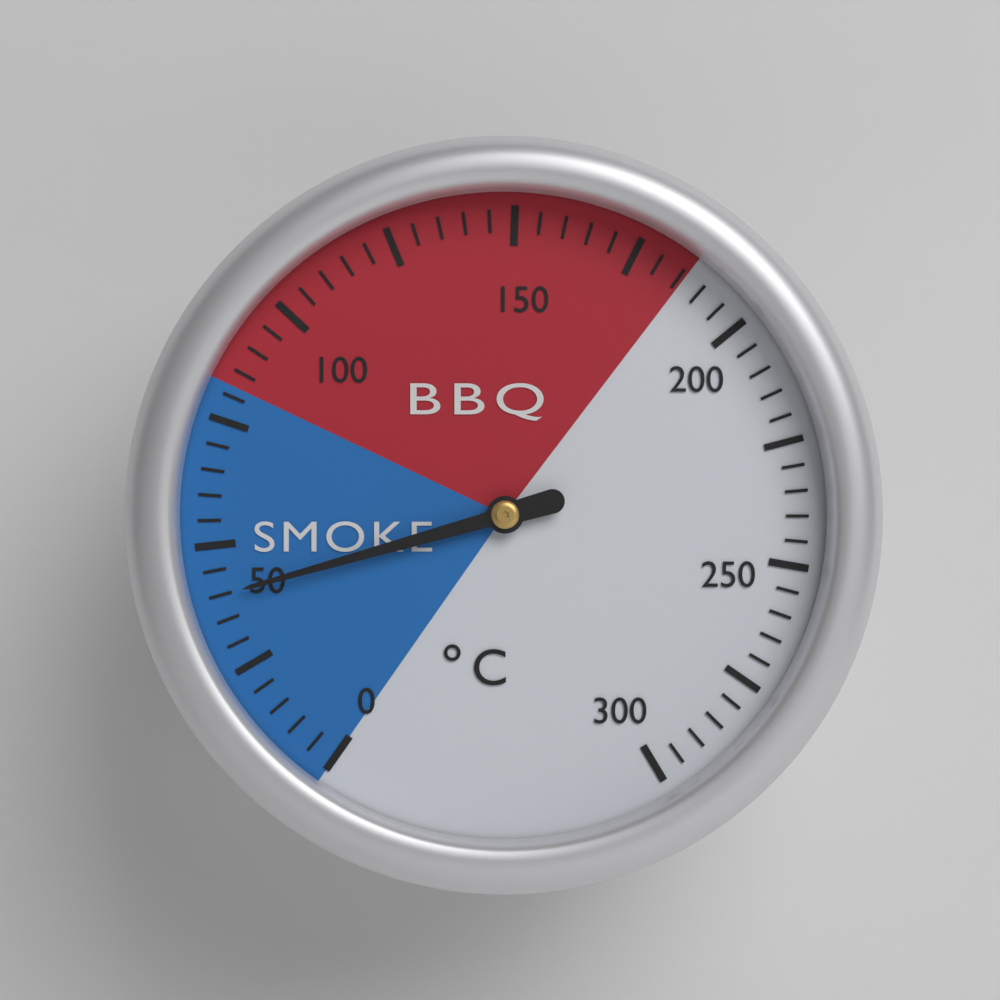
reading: 40 °C
